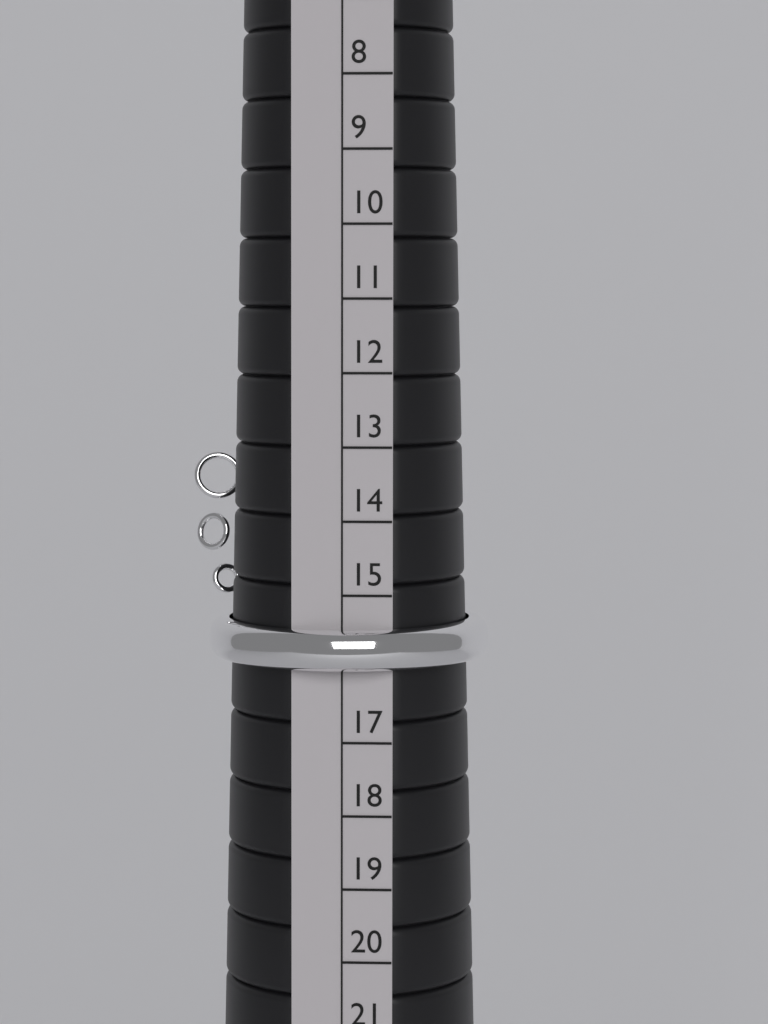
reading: 16 (no unit)
